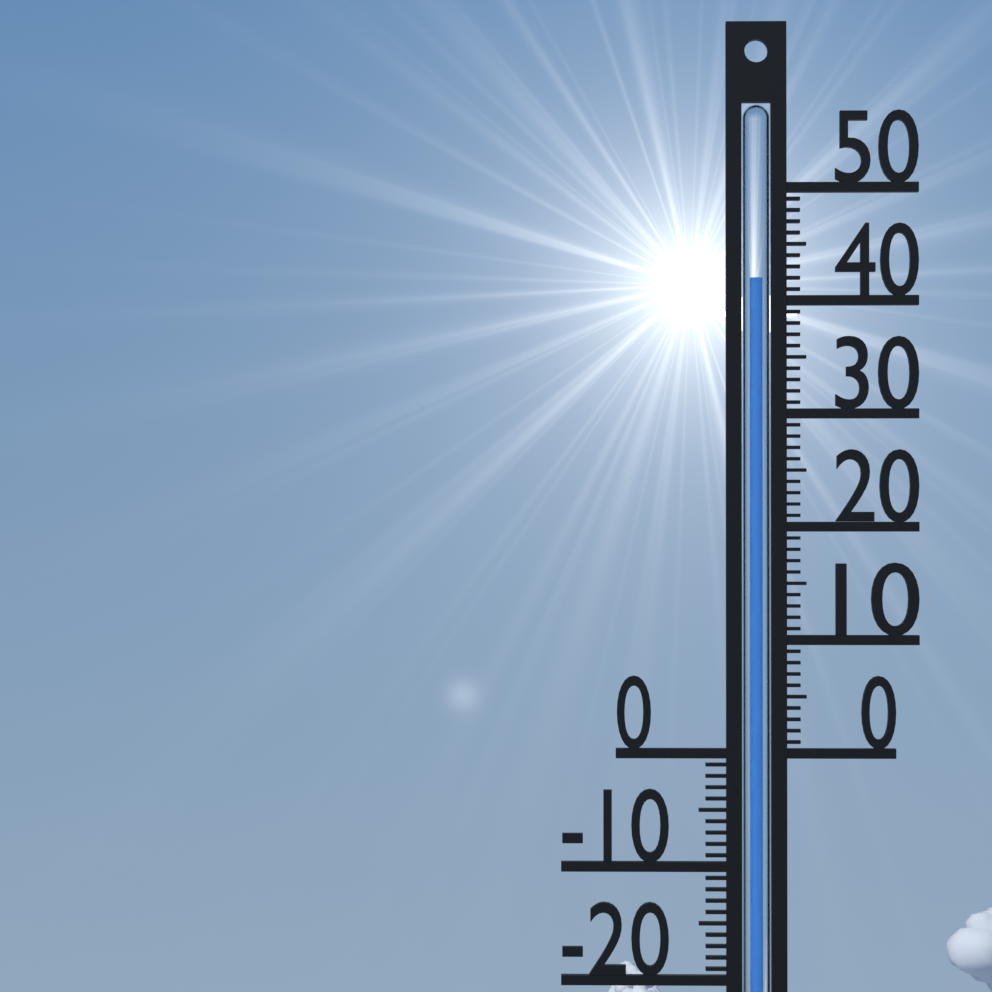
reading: 42 °C
